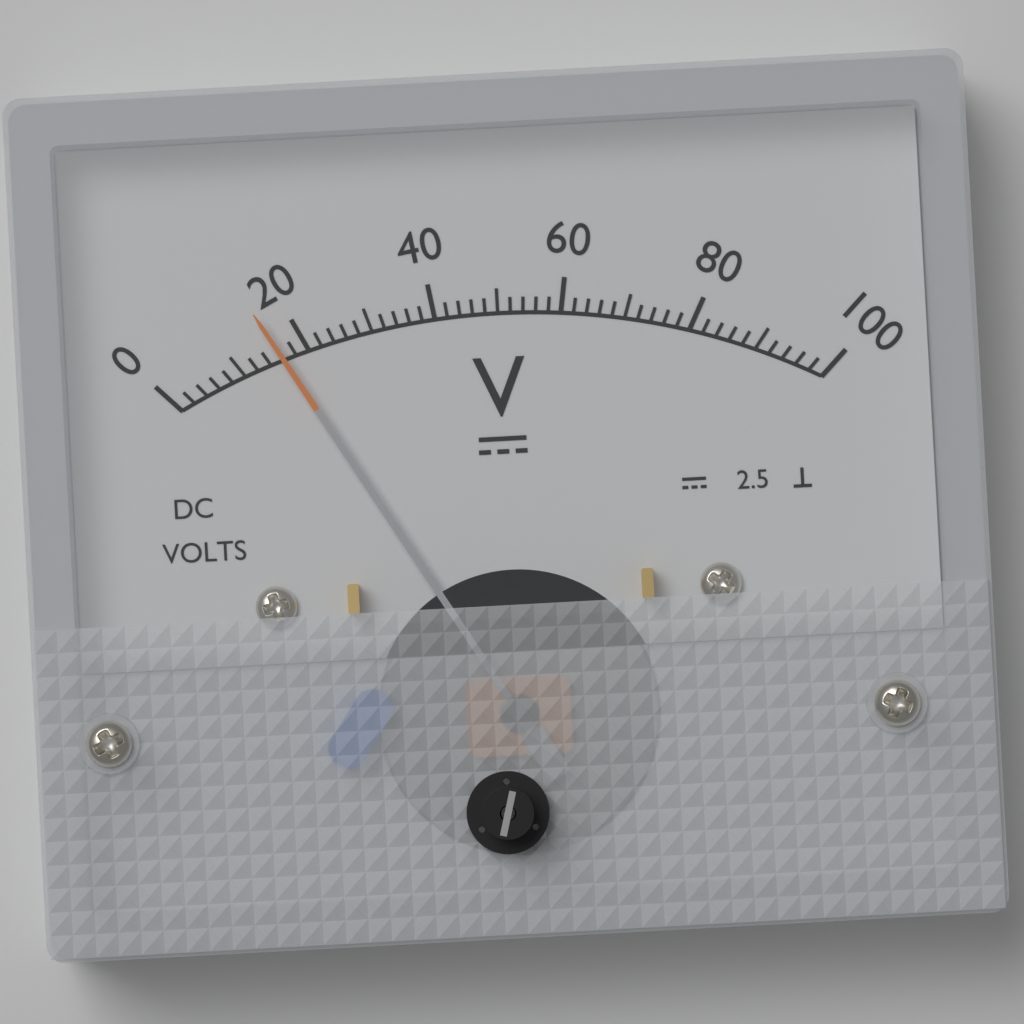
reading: 16 V
